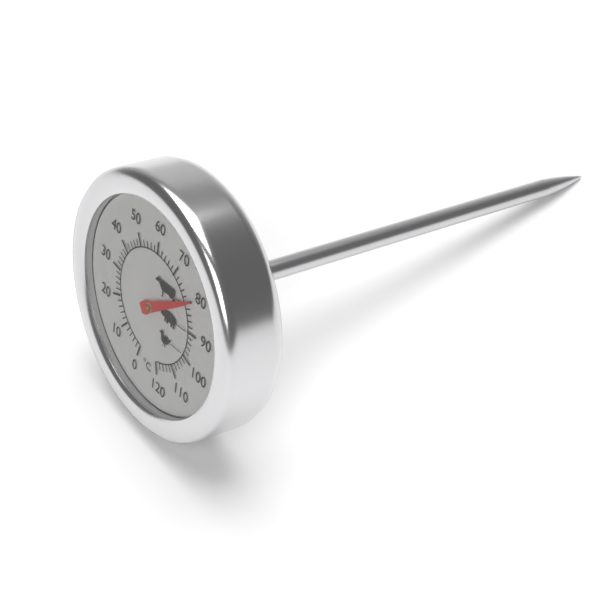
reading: 80 °C
